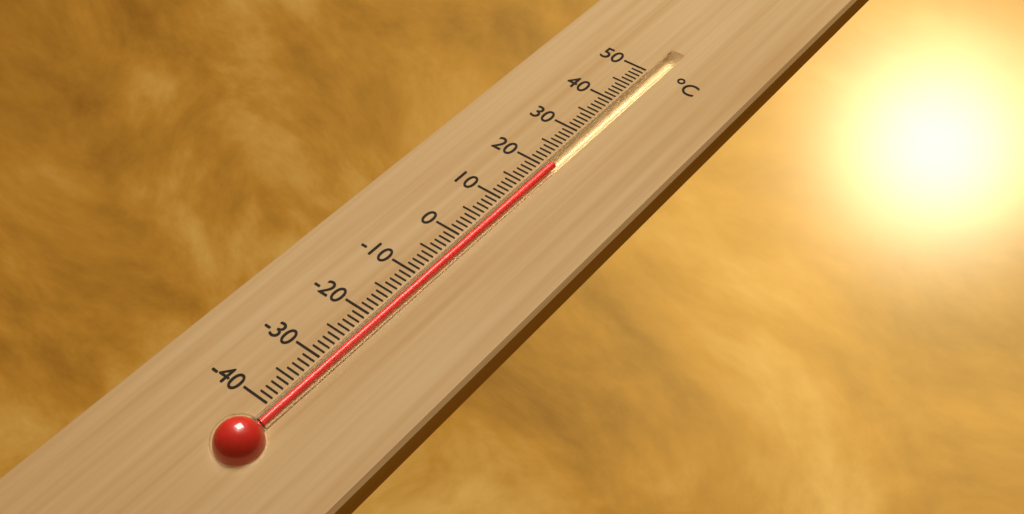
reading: 21 °C
